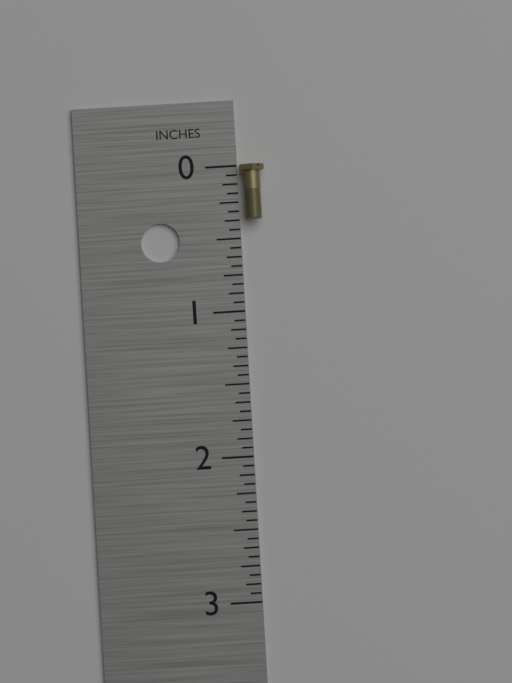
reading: 0.3750 in
